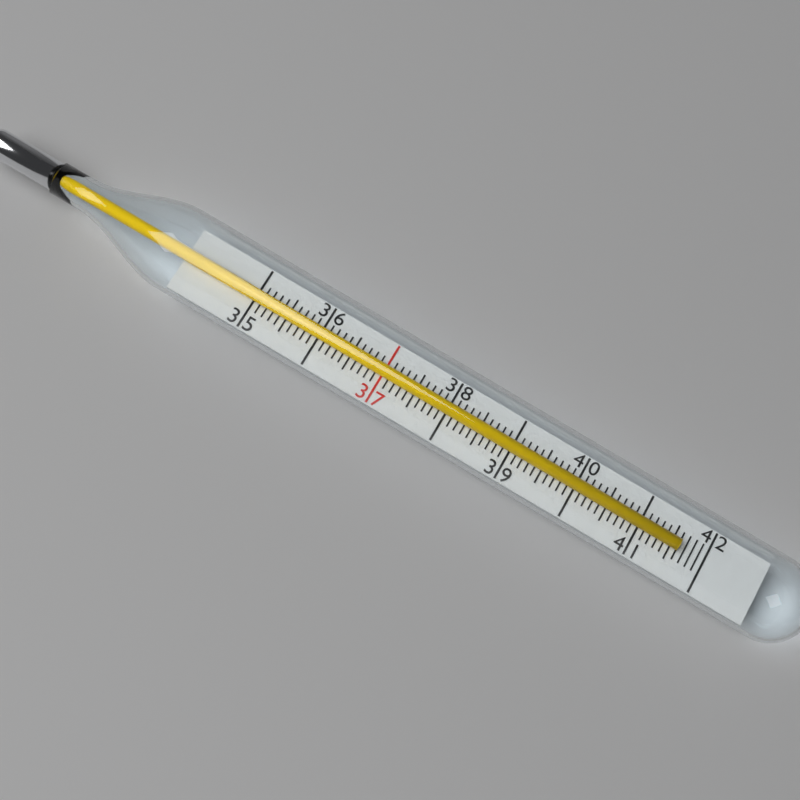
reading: 41.6 (no unit)
